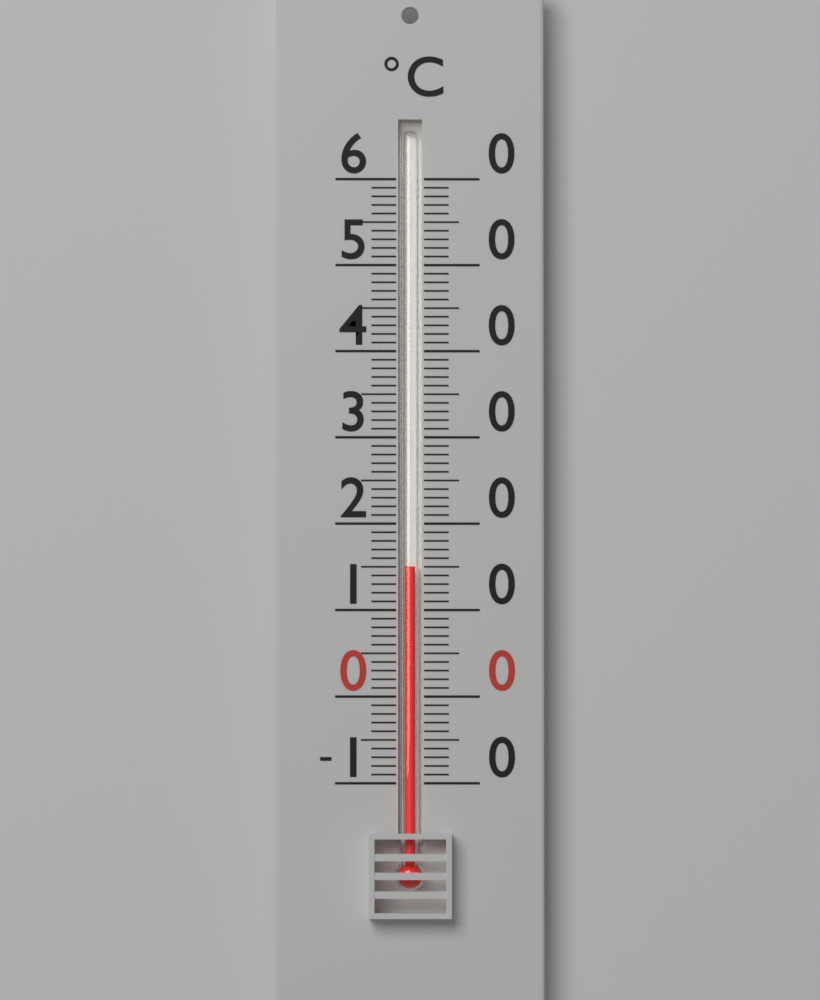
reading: 15 °C
